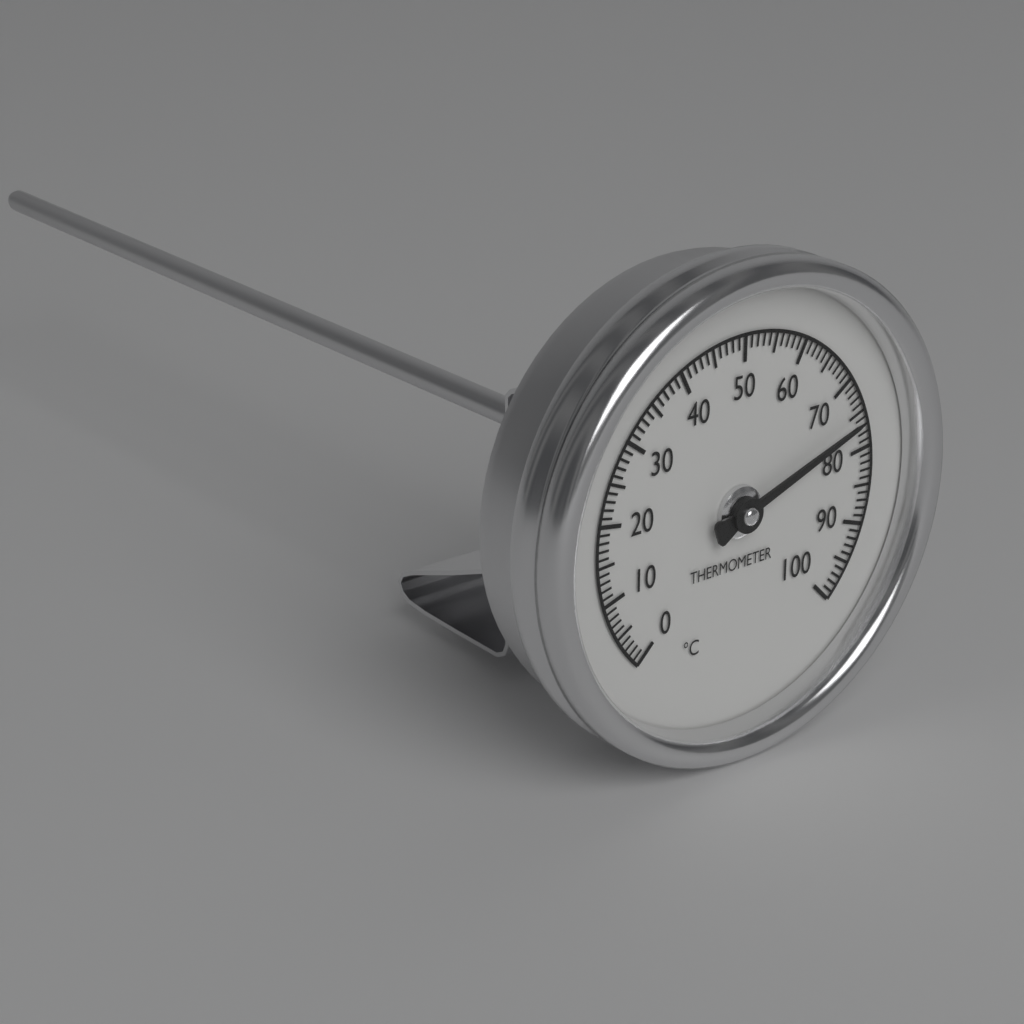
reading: 76 °C
